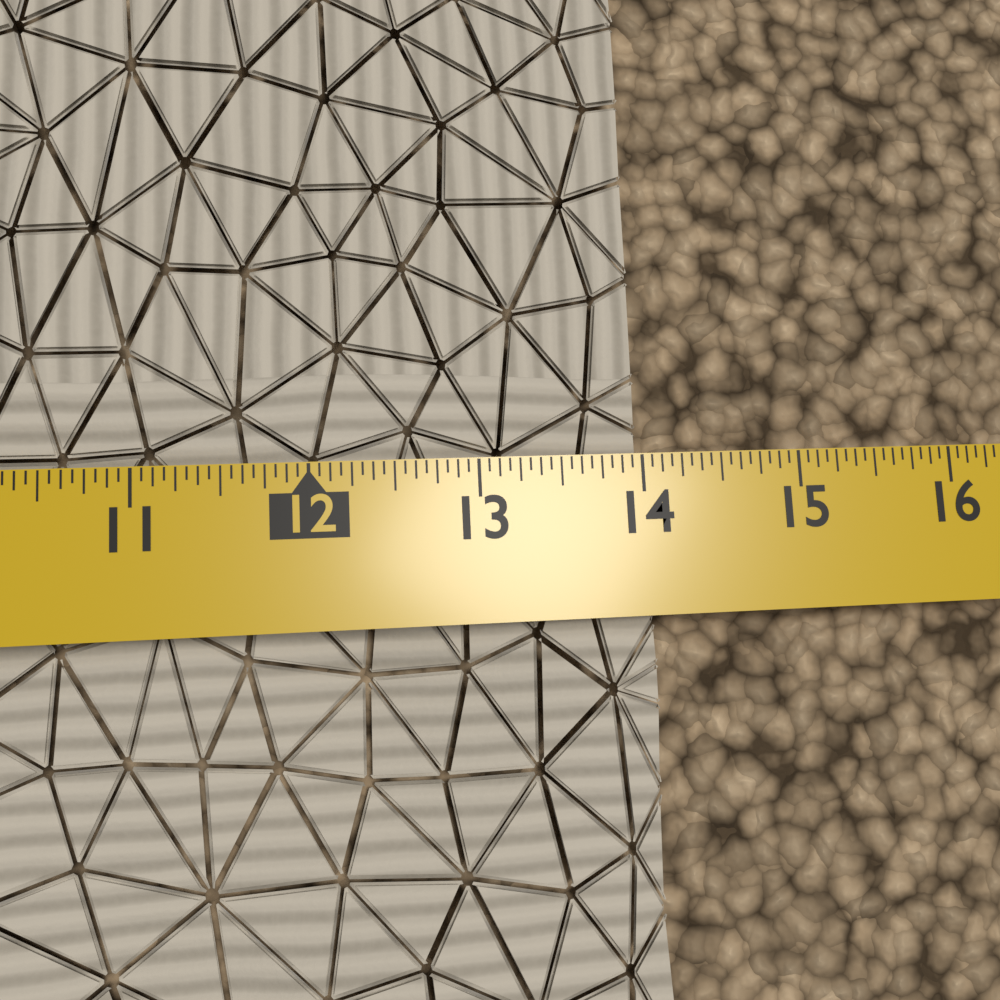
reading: 14.0625 in
